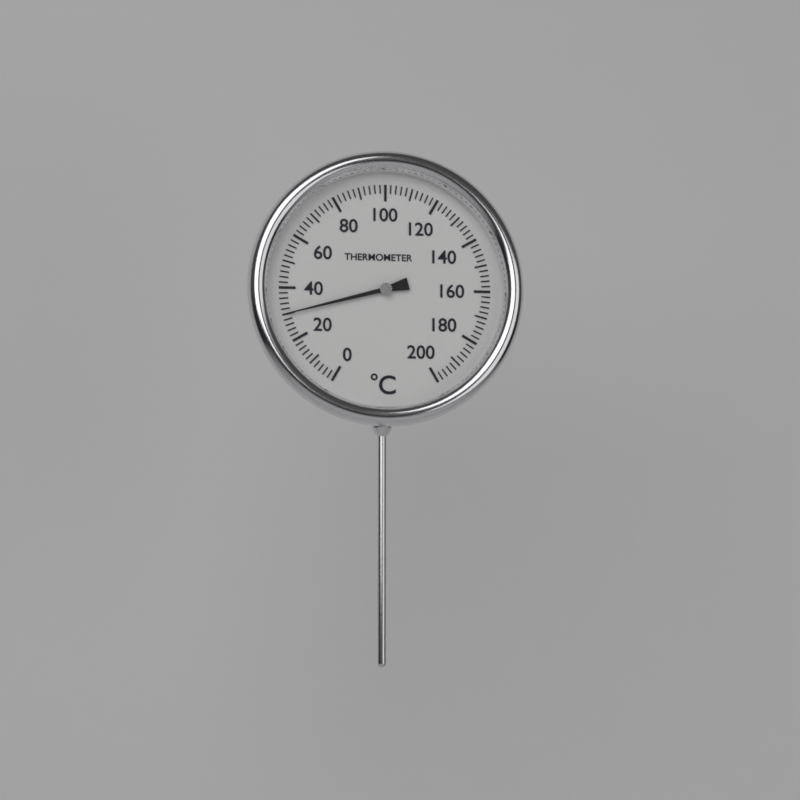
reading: 30 °C
